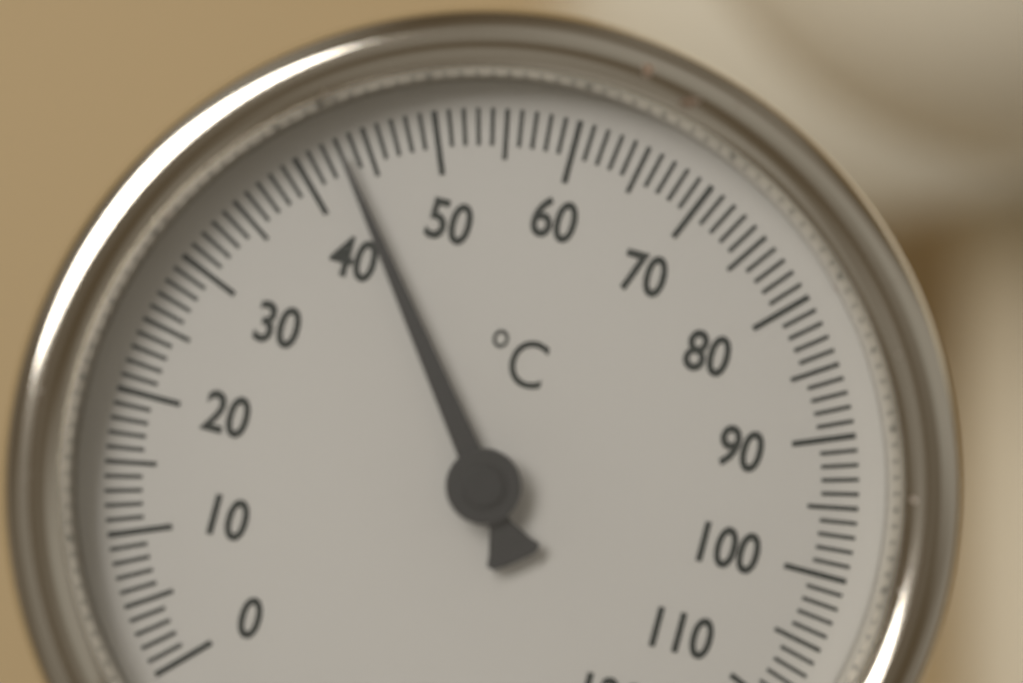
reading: 43 °C
